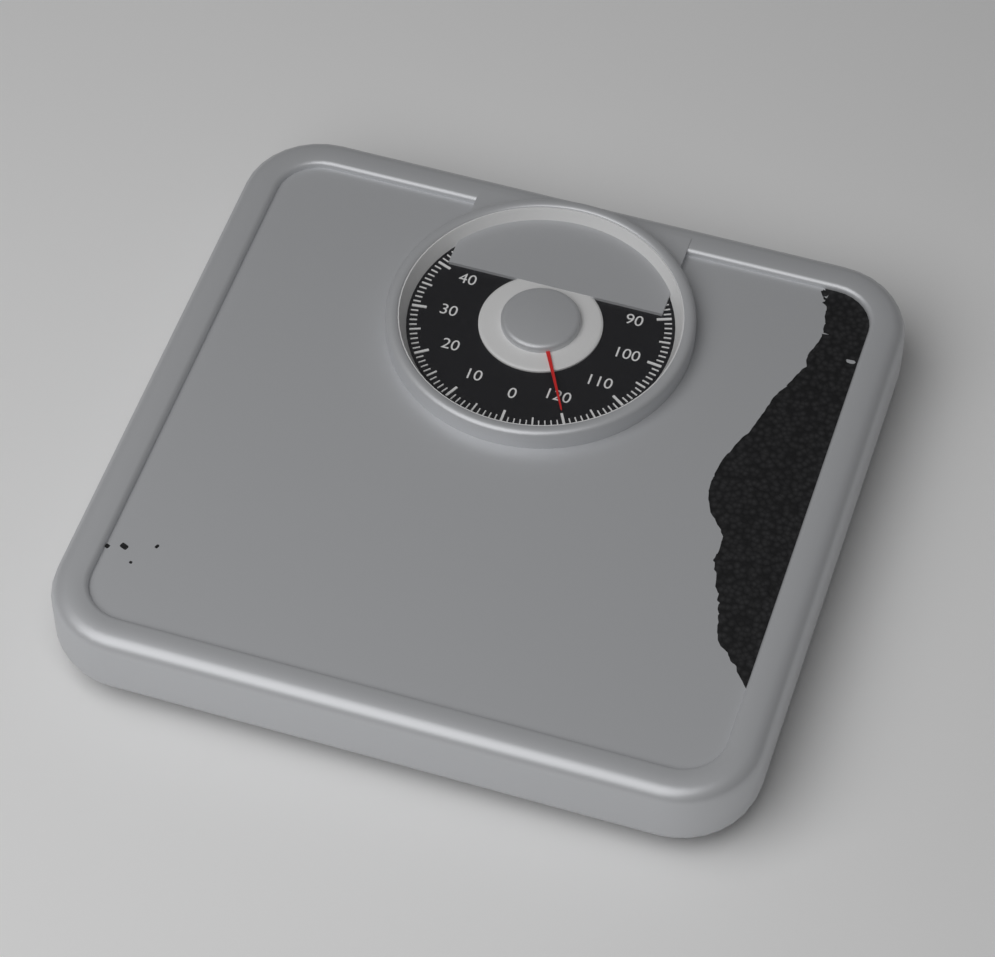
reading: 120 kg
